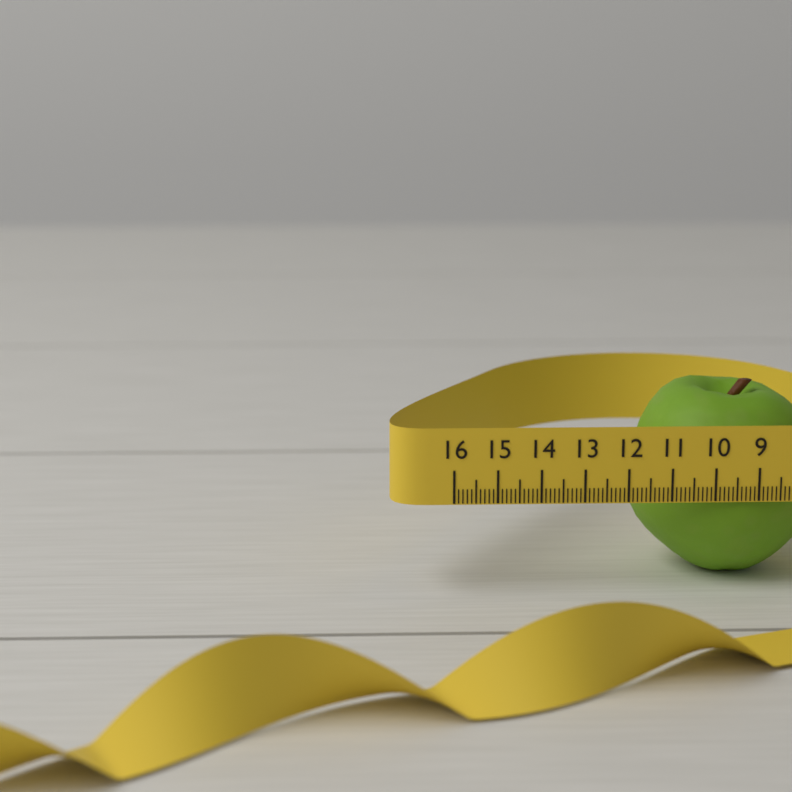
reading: 11.7 (no unit)
